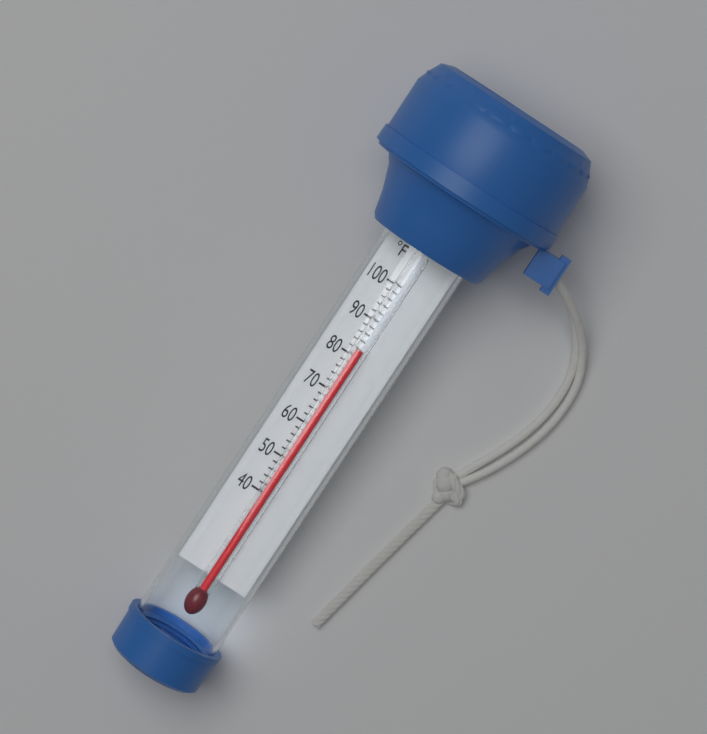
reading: 82 °F
